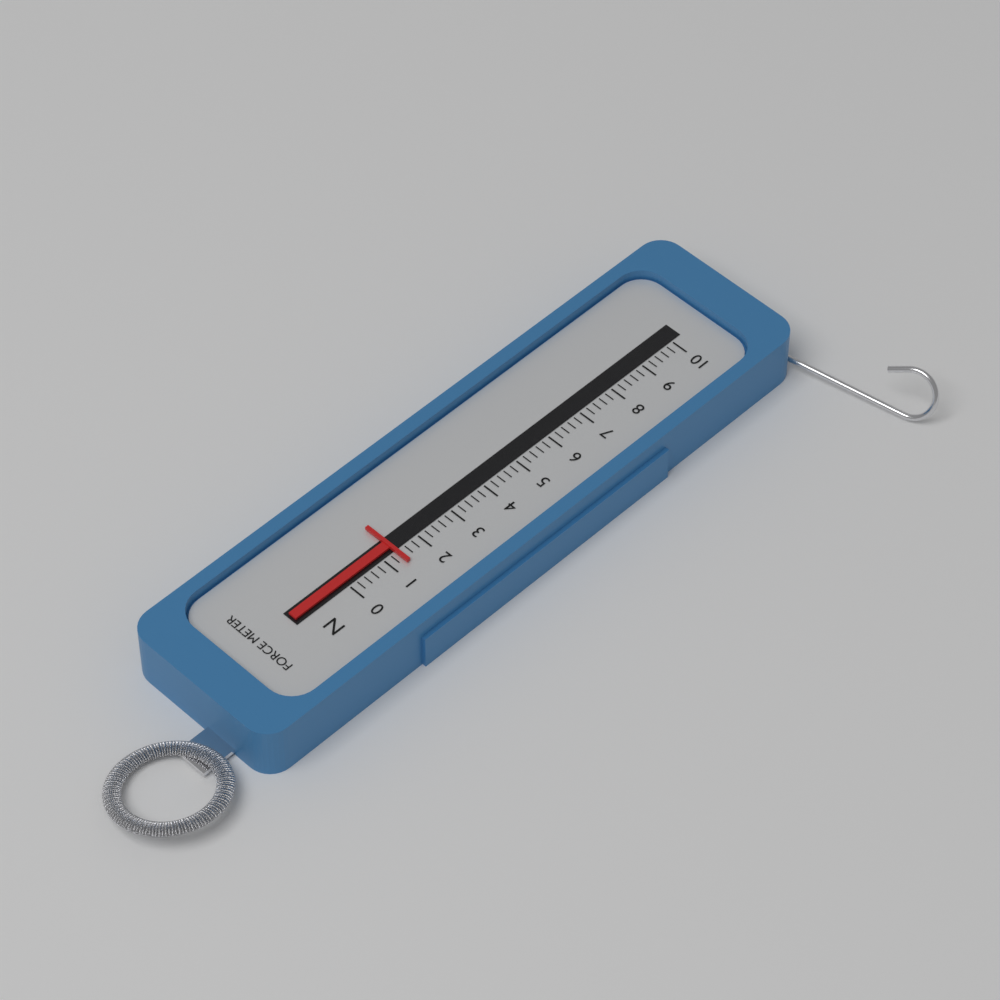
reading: 1.4 N
